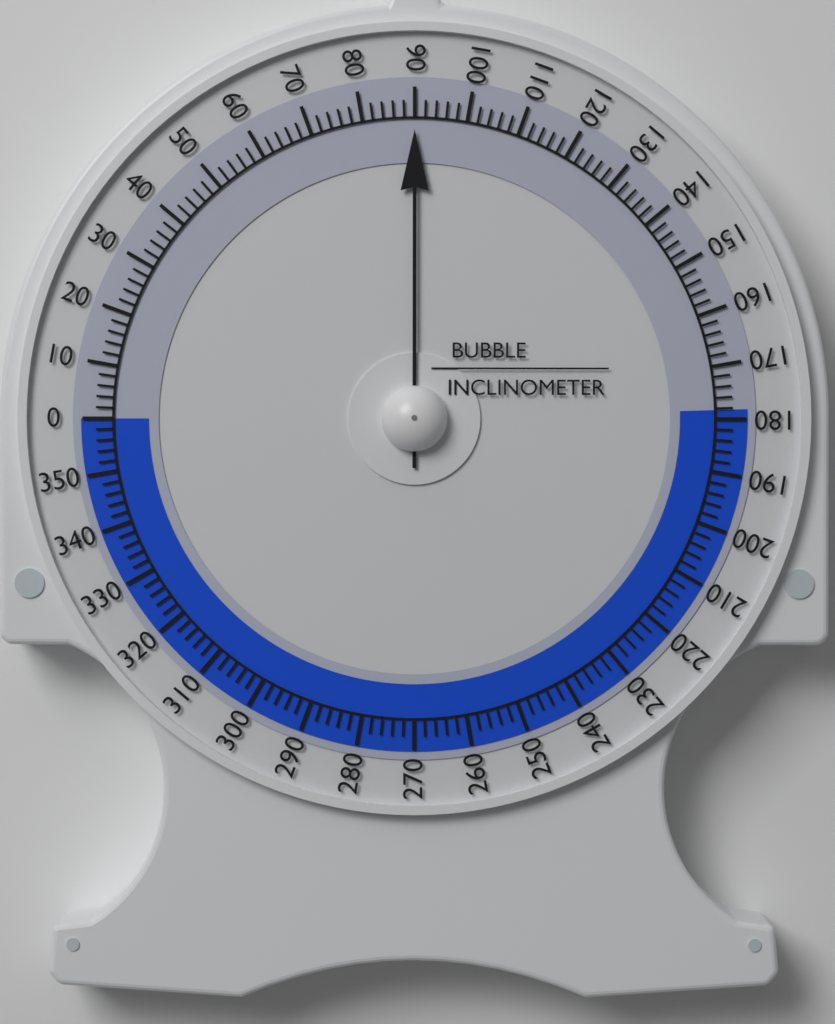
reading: 90 (no unit)
